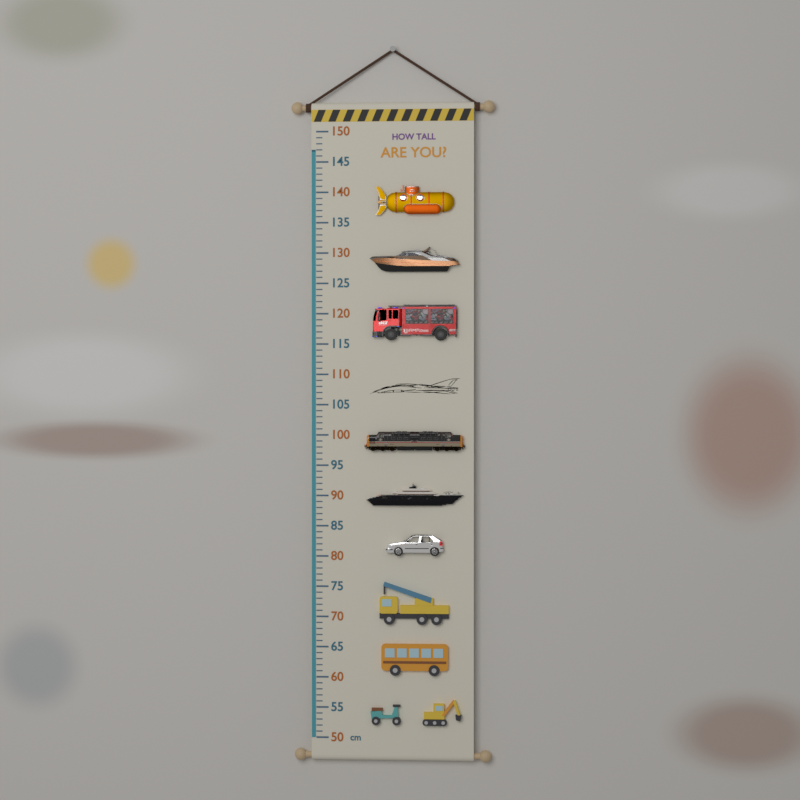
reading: 147 cm
